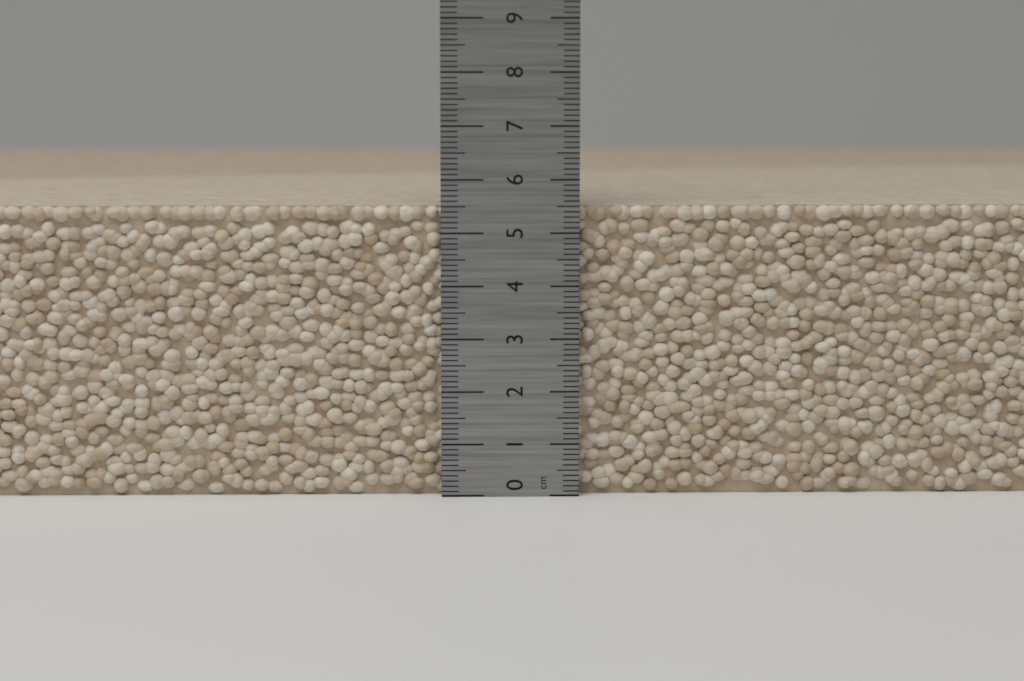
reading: 5.5 cm
